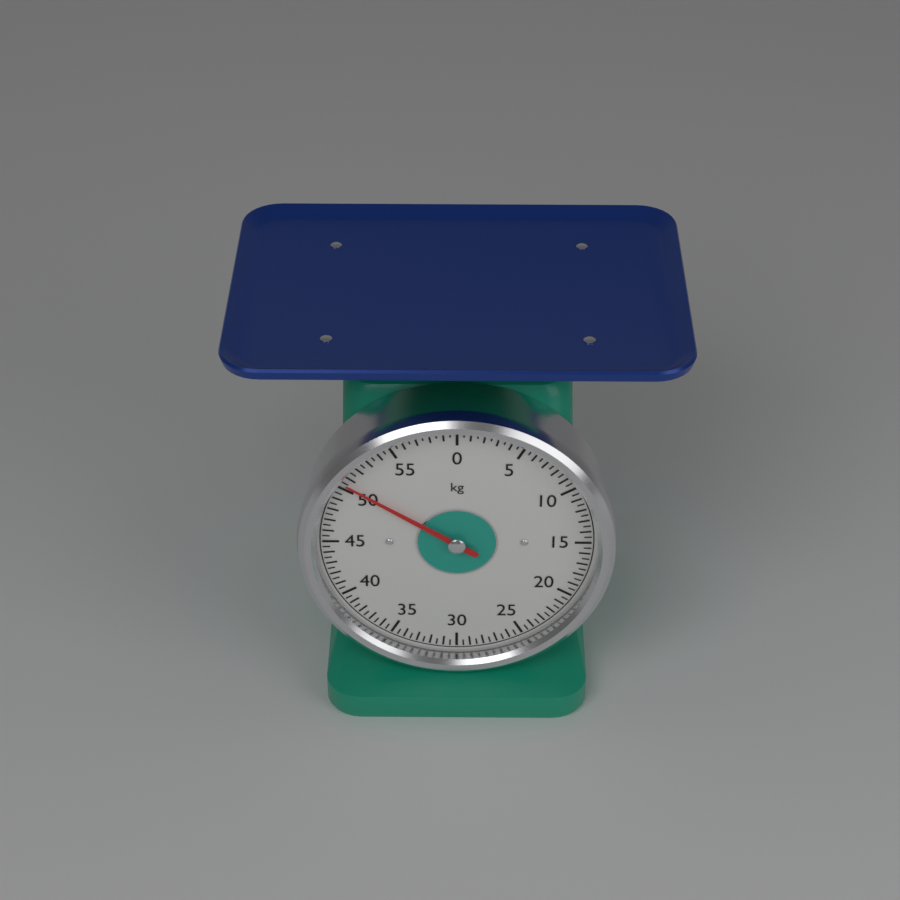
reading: 50.5 kg
